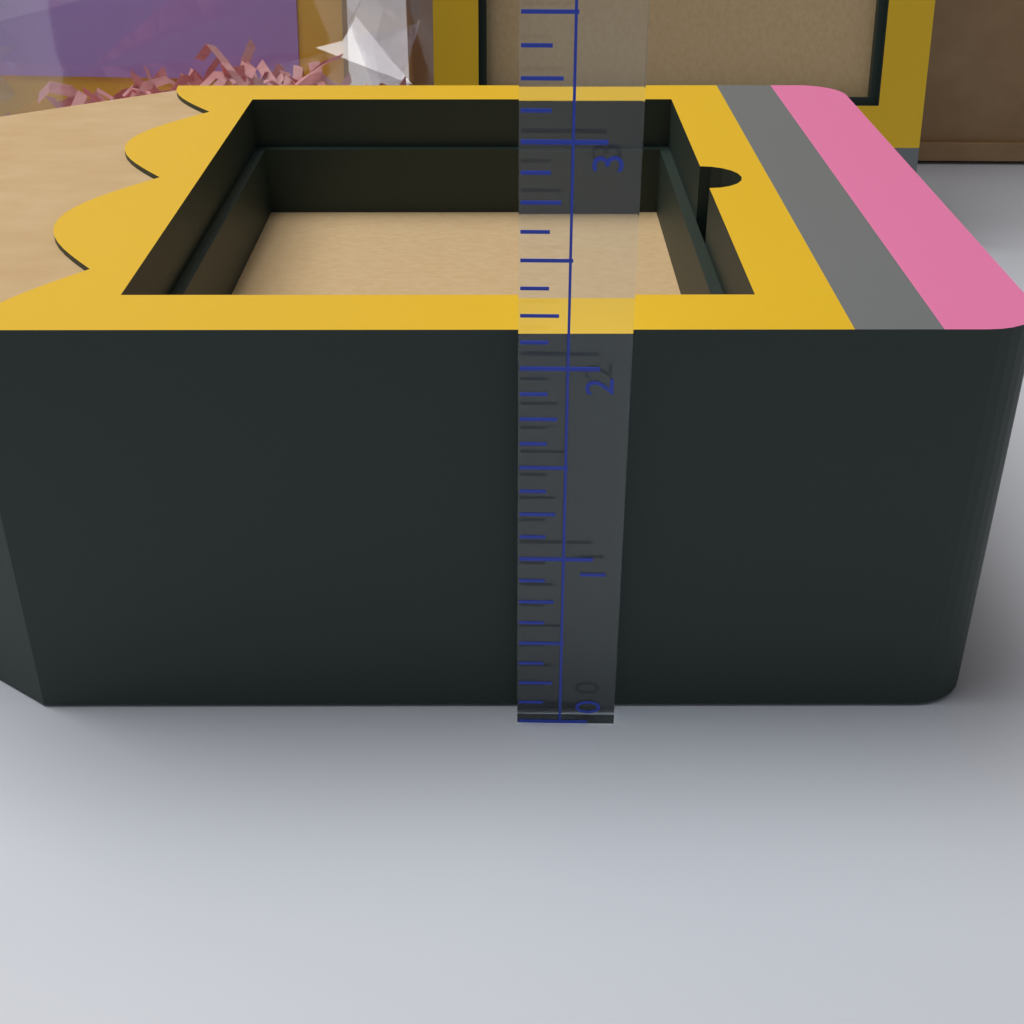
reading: 2.125 (no unit)
